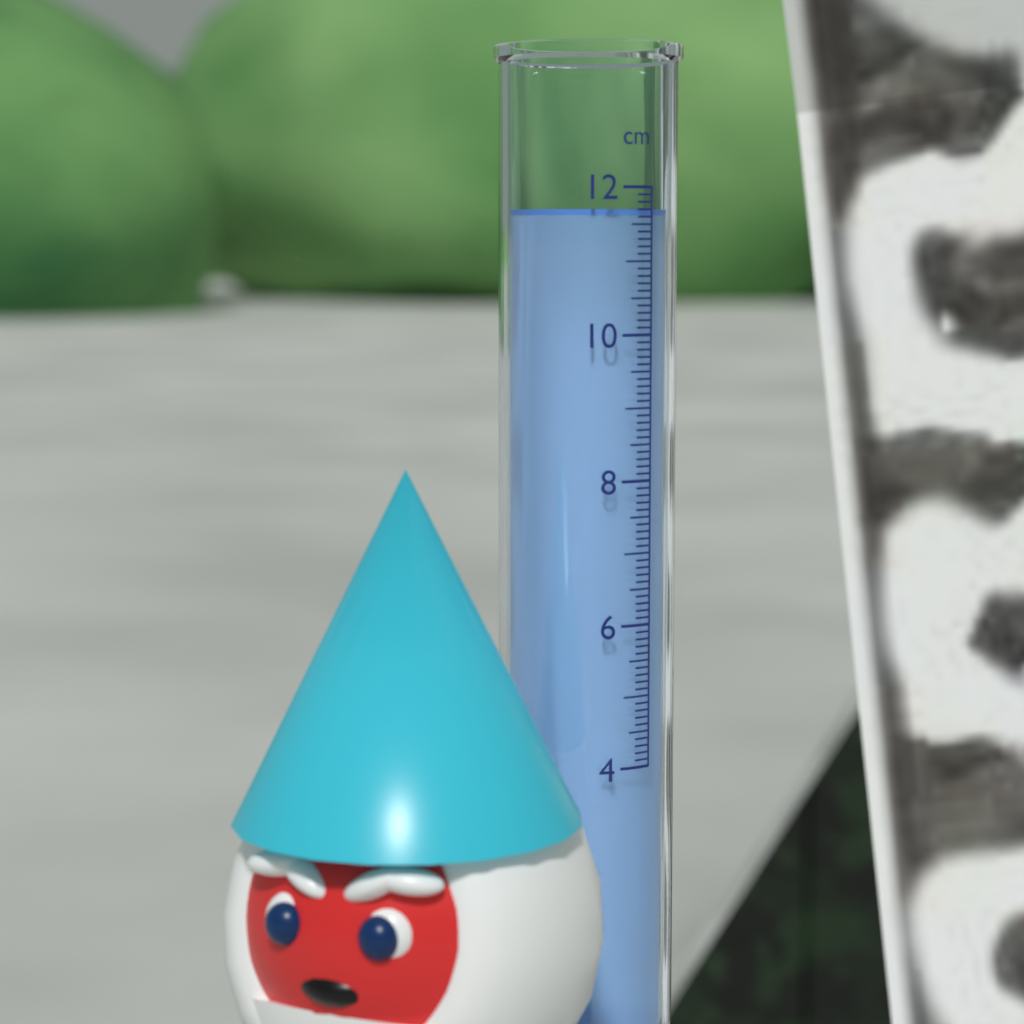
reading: 11.7 cm
